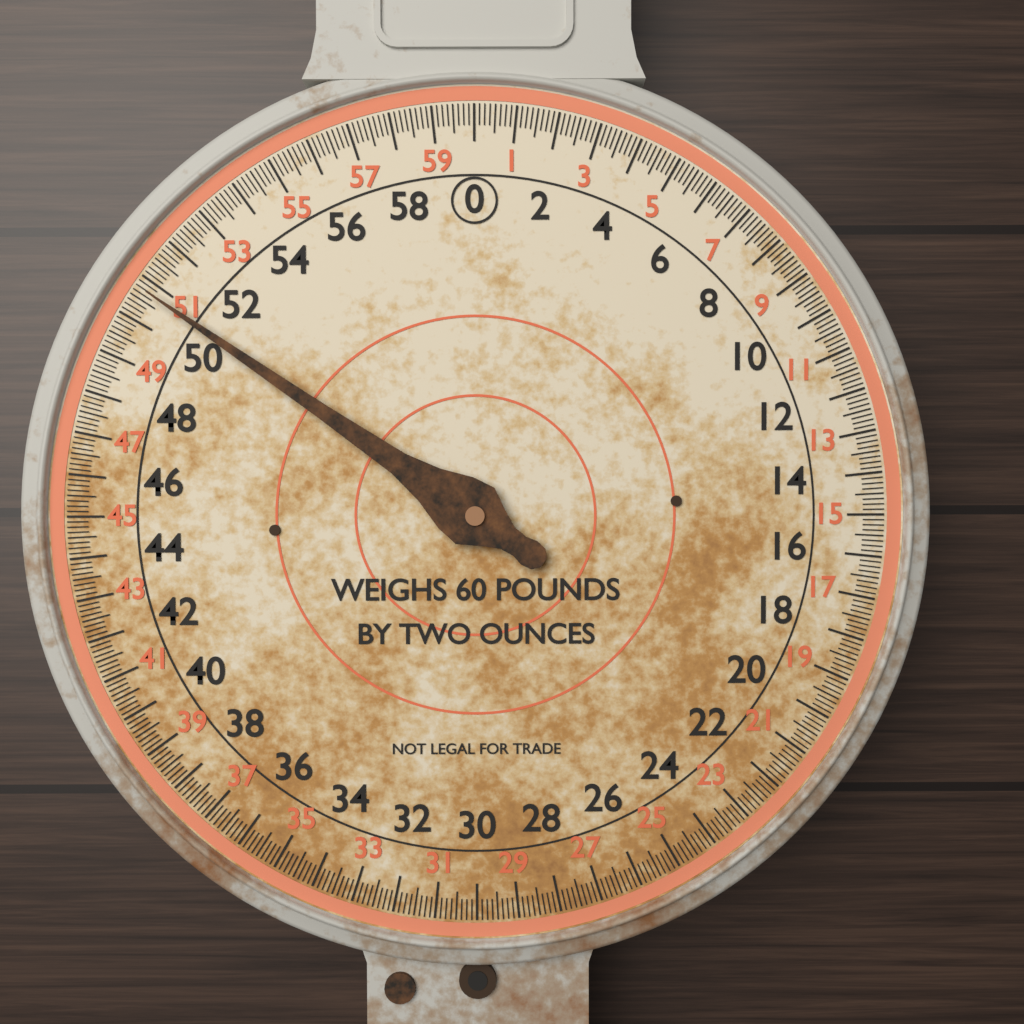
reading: 50.750 lb
